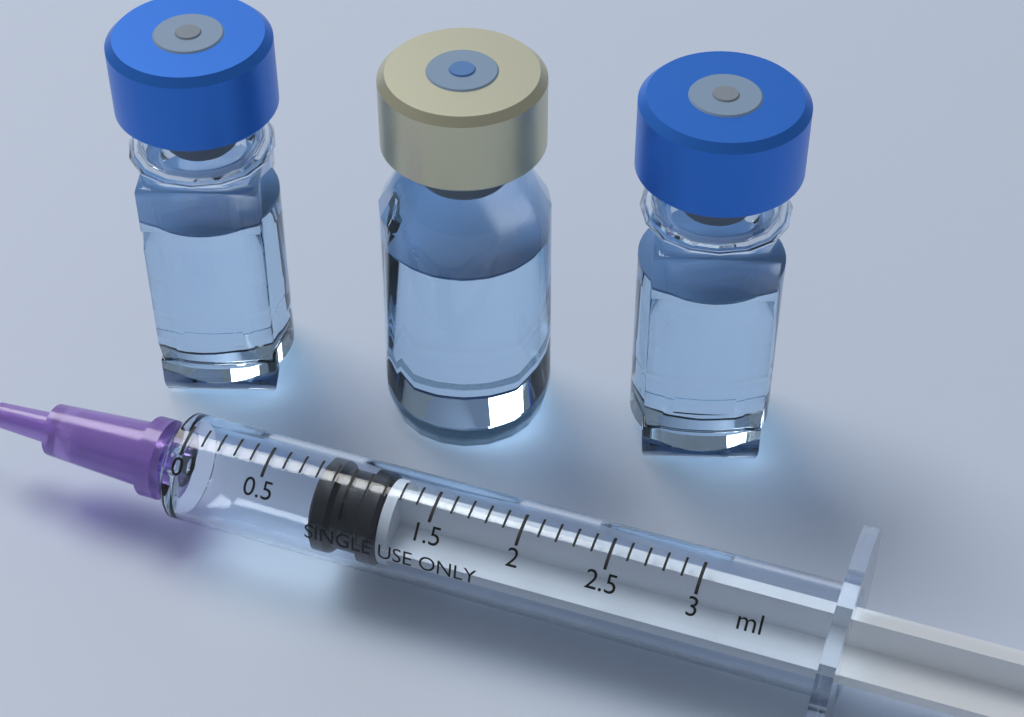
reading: 0.8 ml
